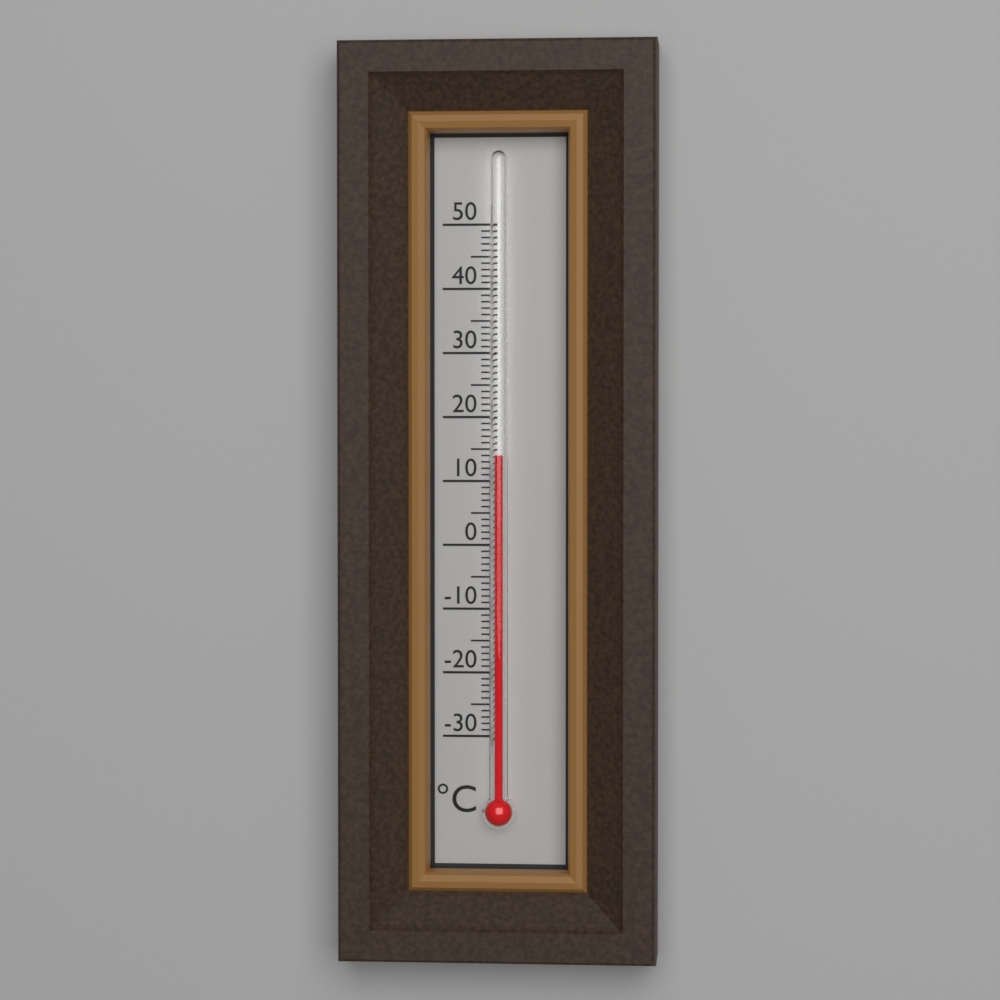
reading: 14 °C
